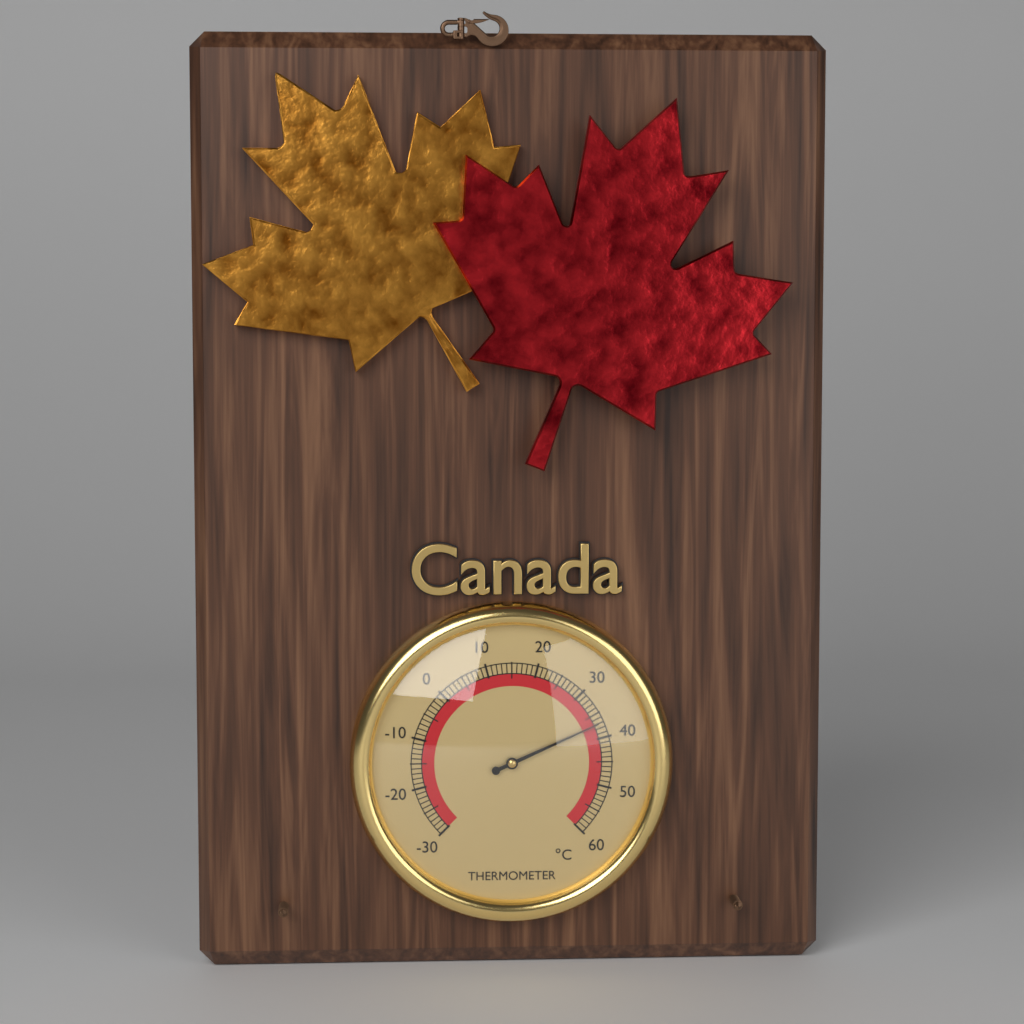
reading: 37 °C
